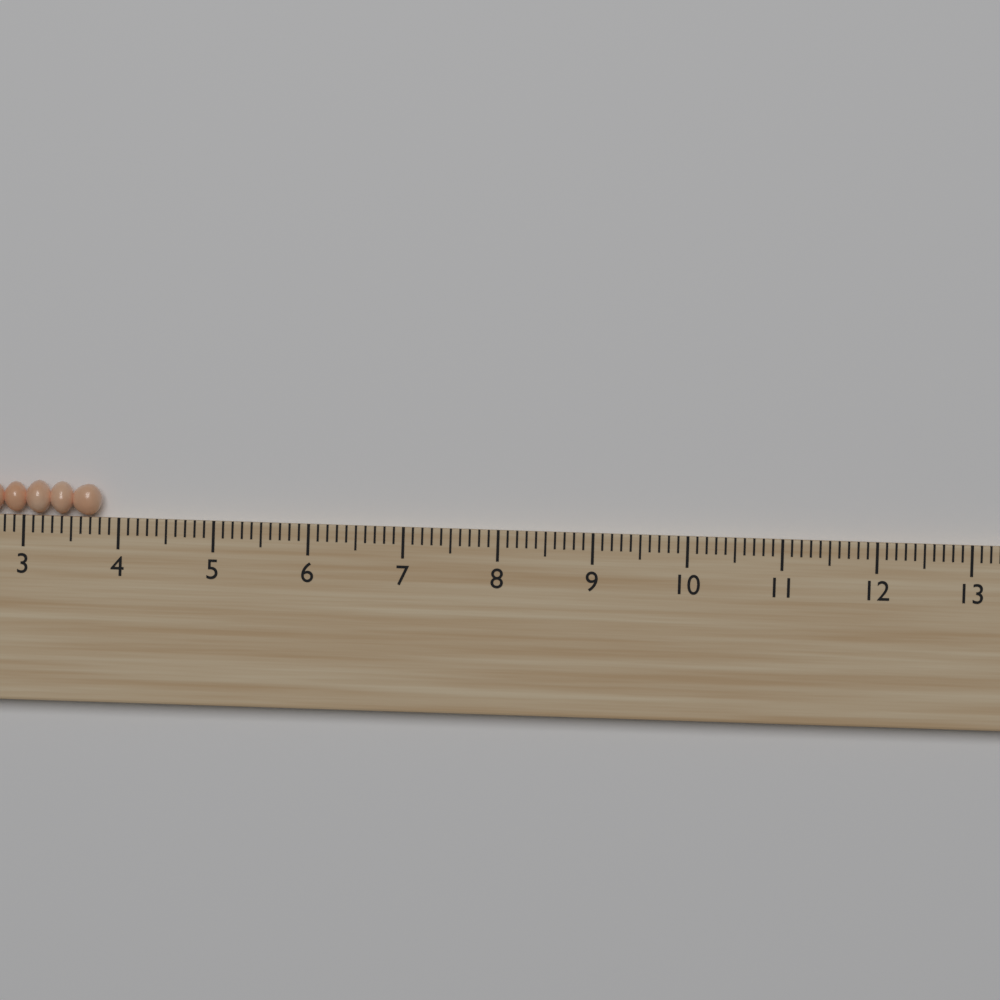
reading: 3.8 (no unit)
